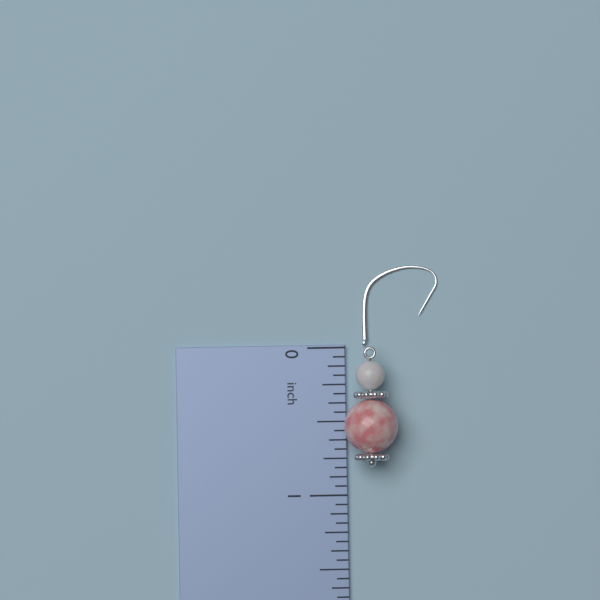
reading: 0.8125 inch
